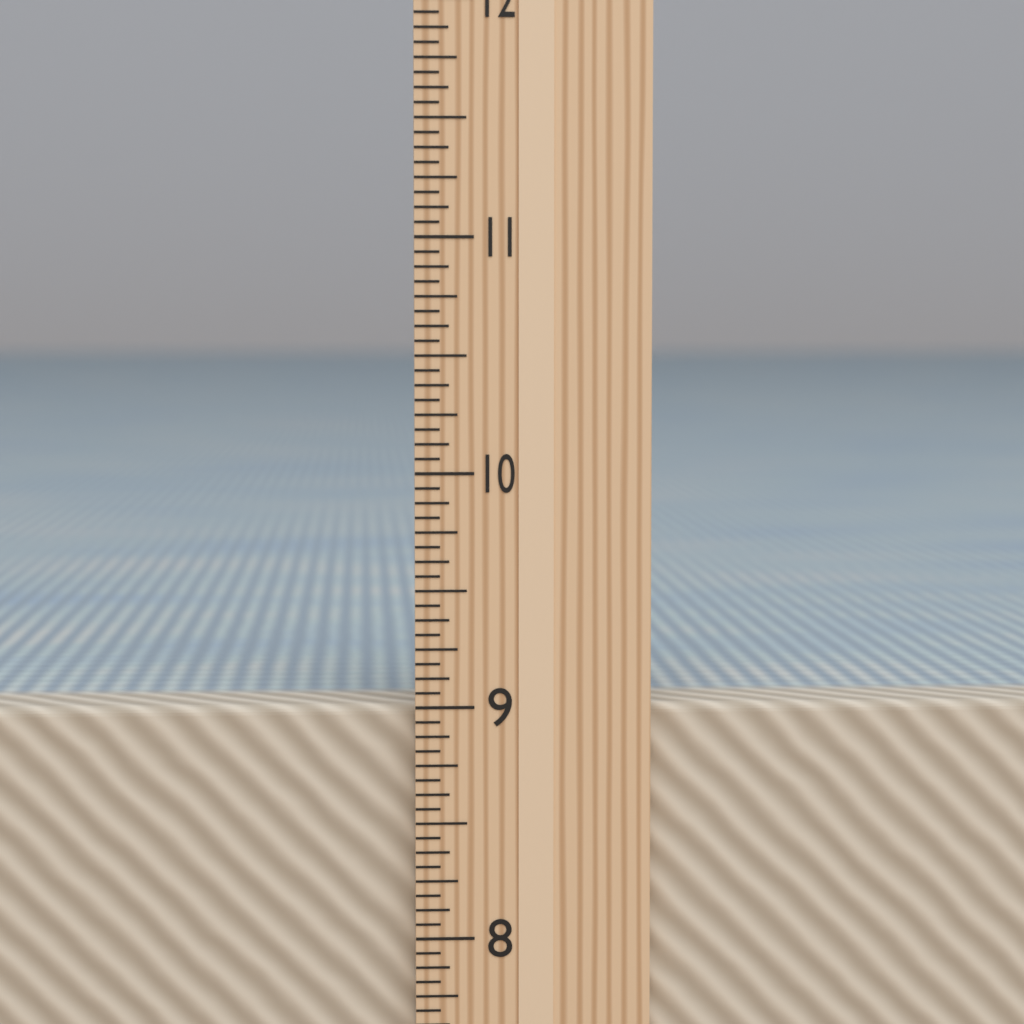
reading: 9.0000 in
